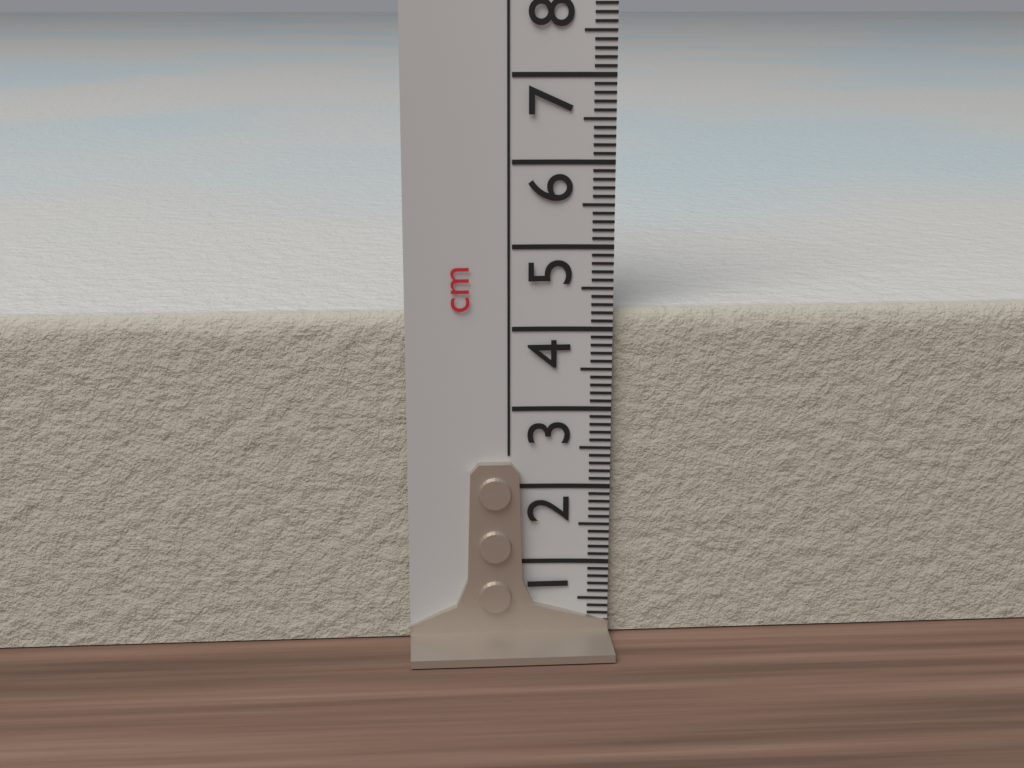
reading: 4.2 cm
